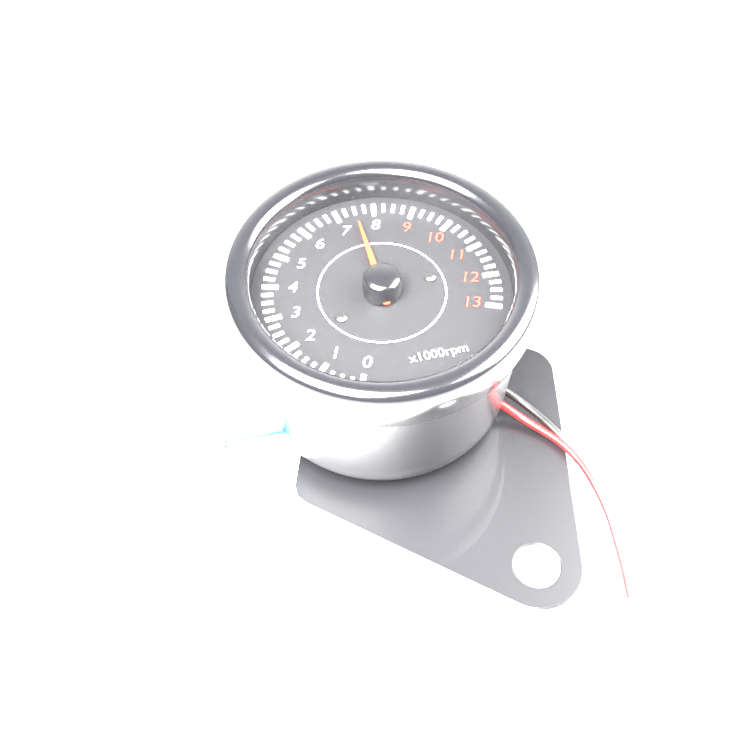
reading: 7.50 x1000 rpm
